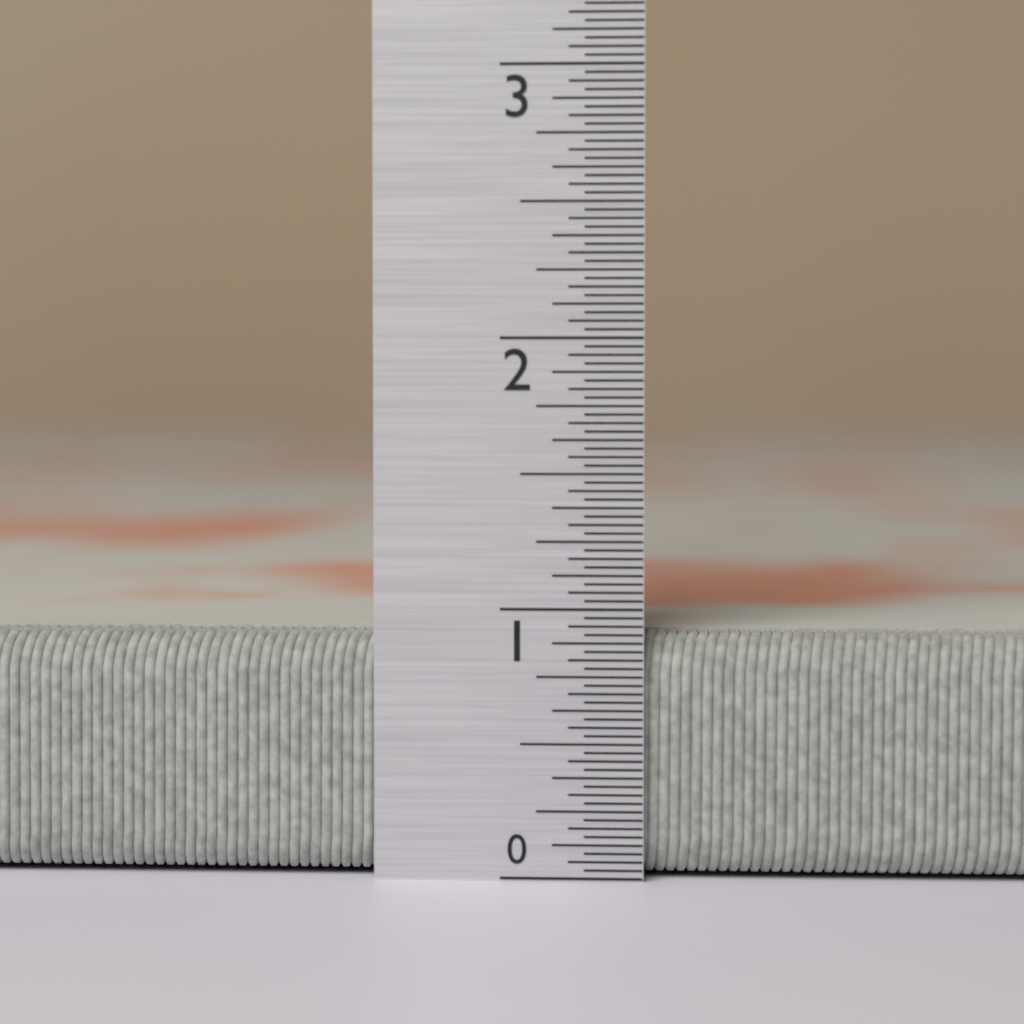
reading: 0.90625 in
